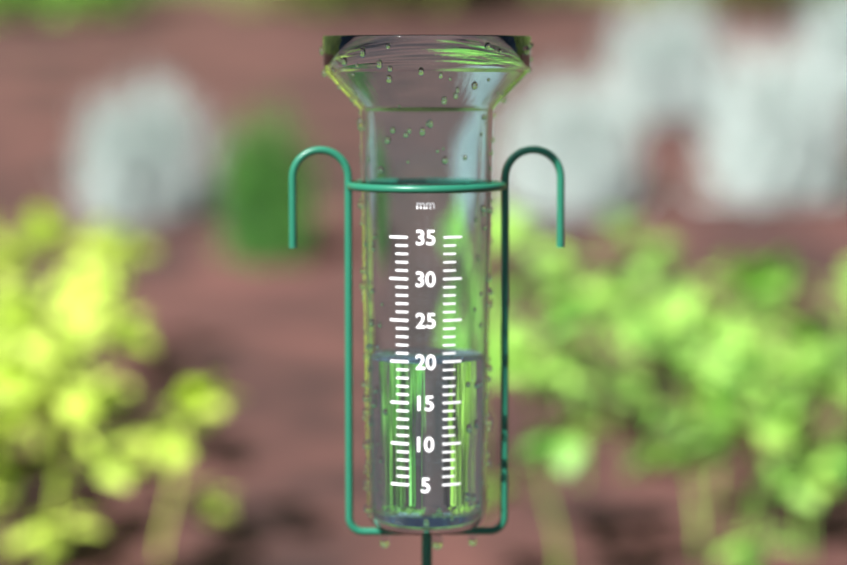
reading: 20 mm
